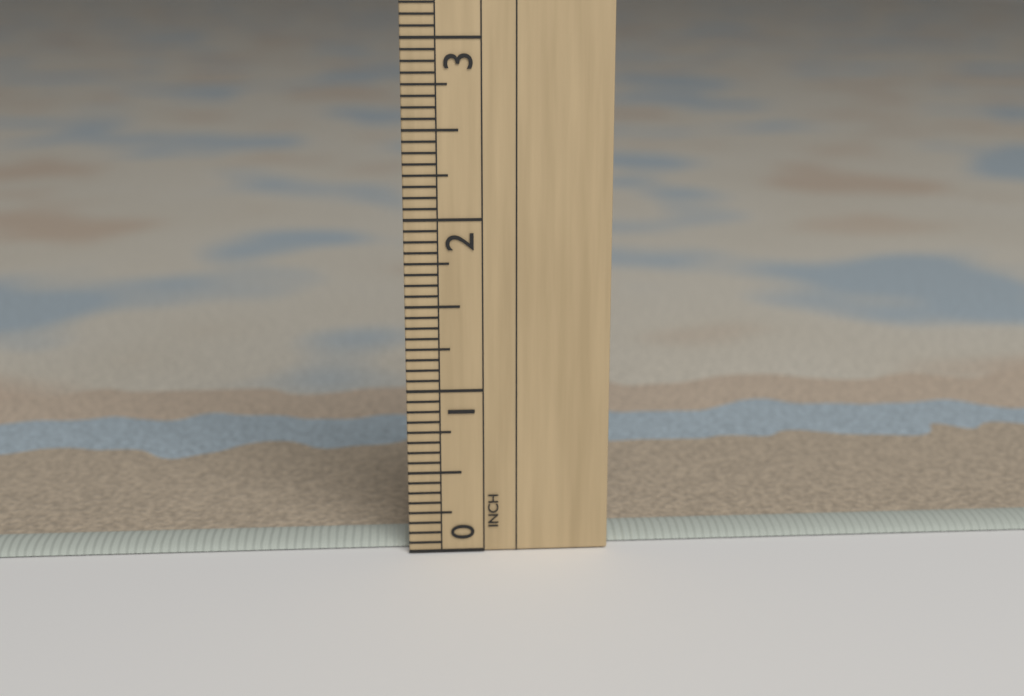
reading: 0.0625 in
